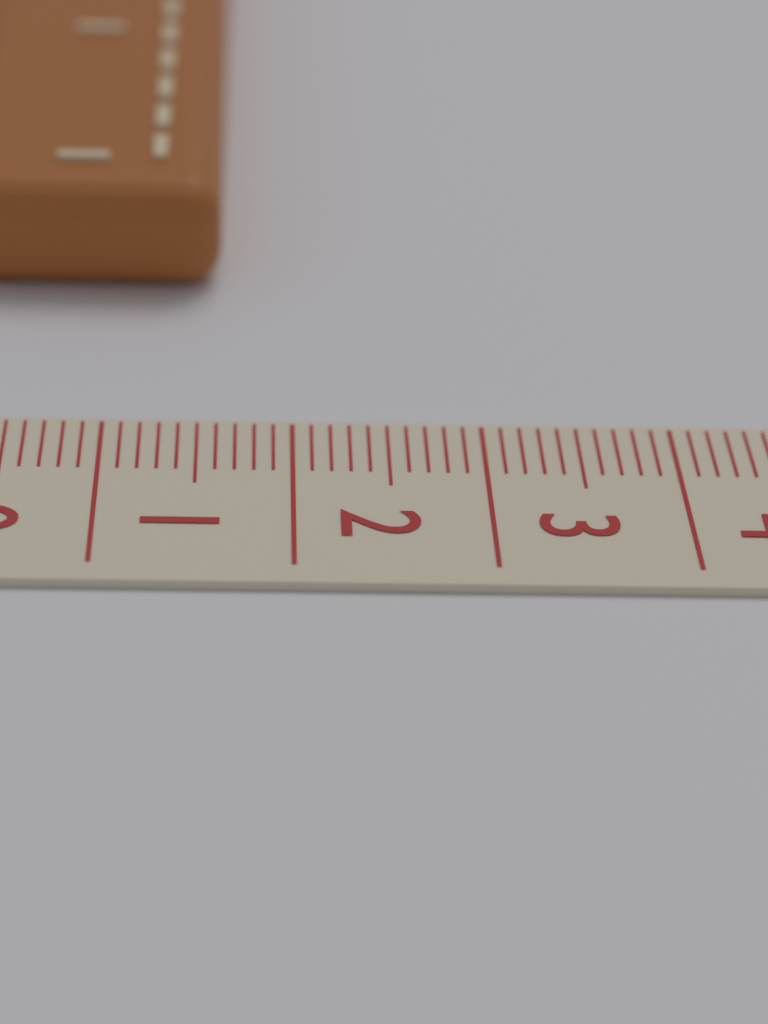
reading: 1.6 cm
